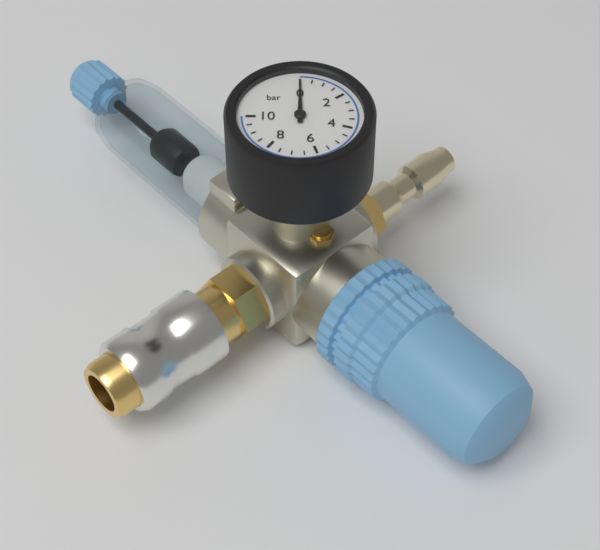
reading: 0.0 bar
